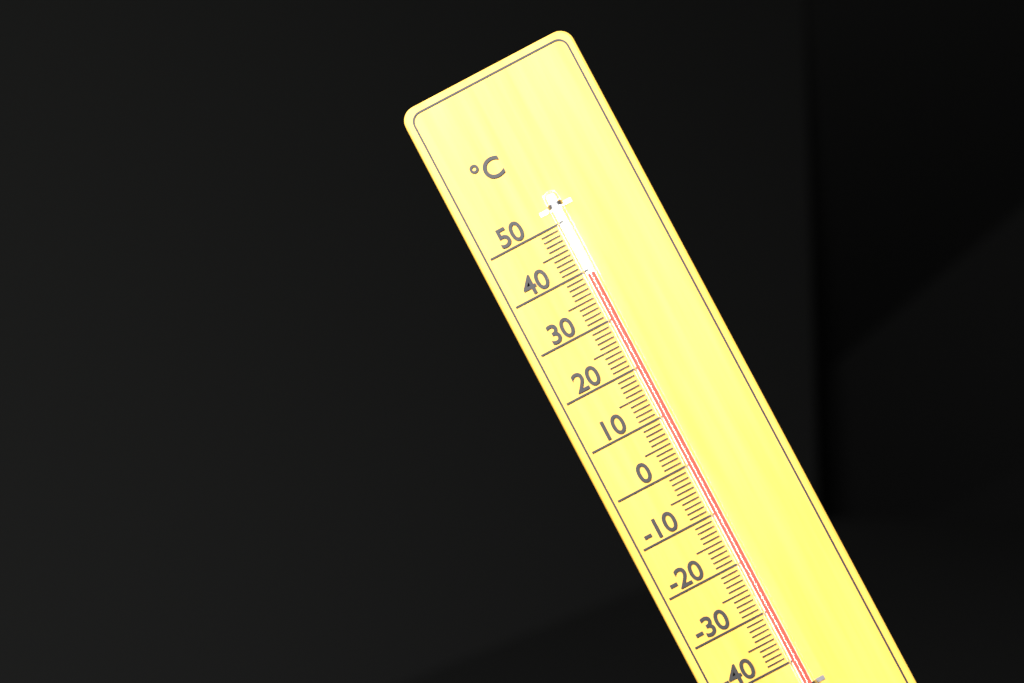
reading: 39 °C
